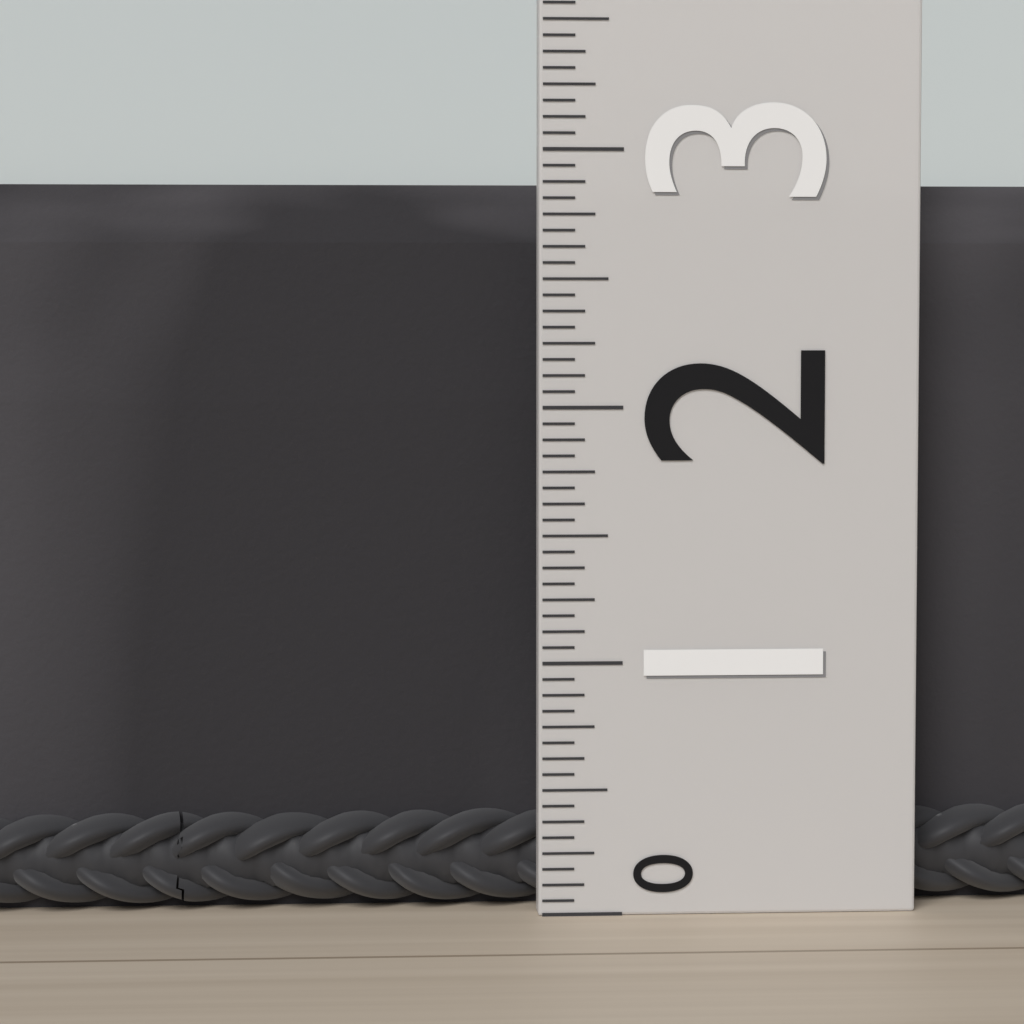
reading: 2.8750 (no unit)
